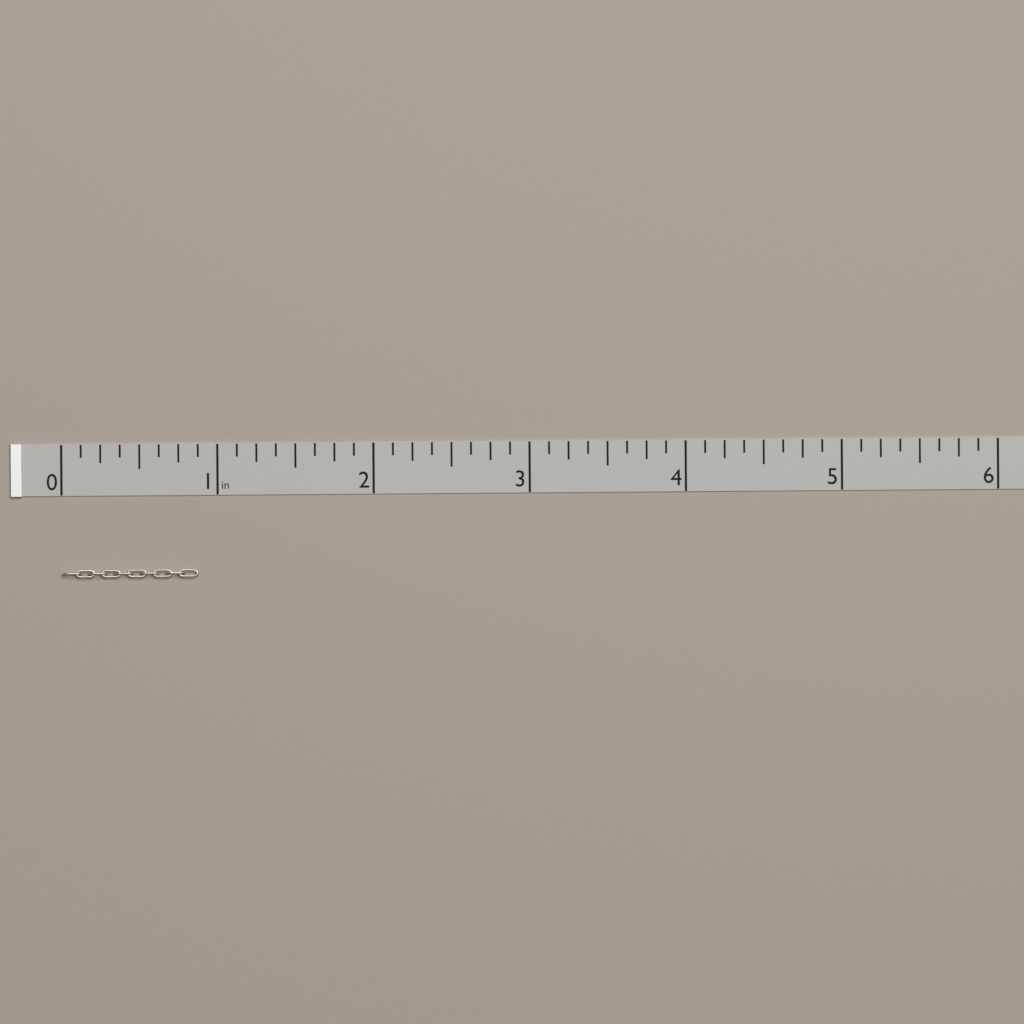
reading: 0.875 in
